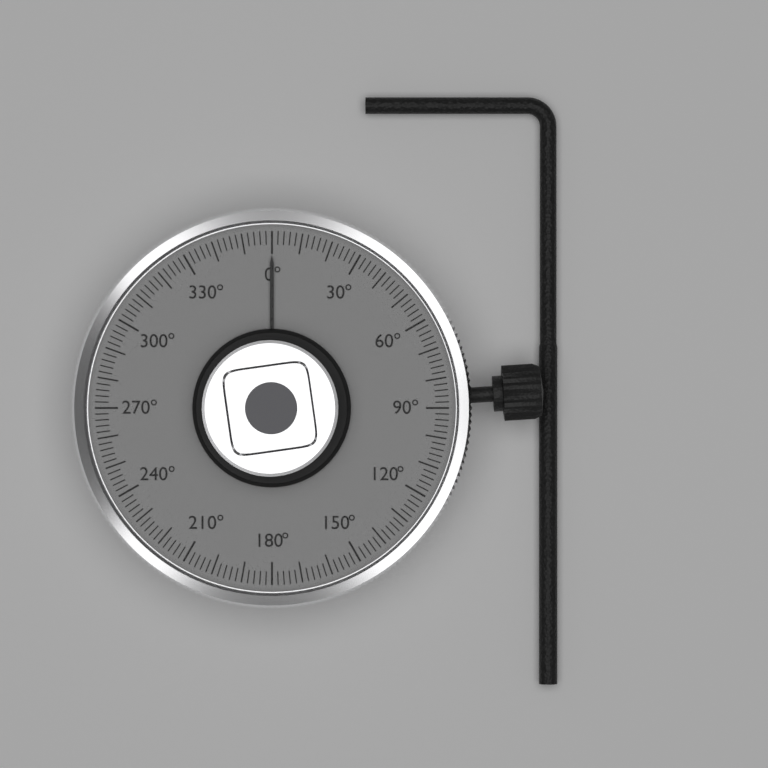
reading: 0 °
